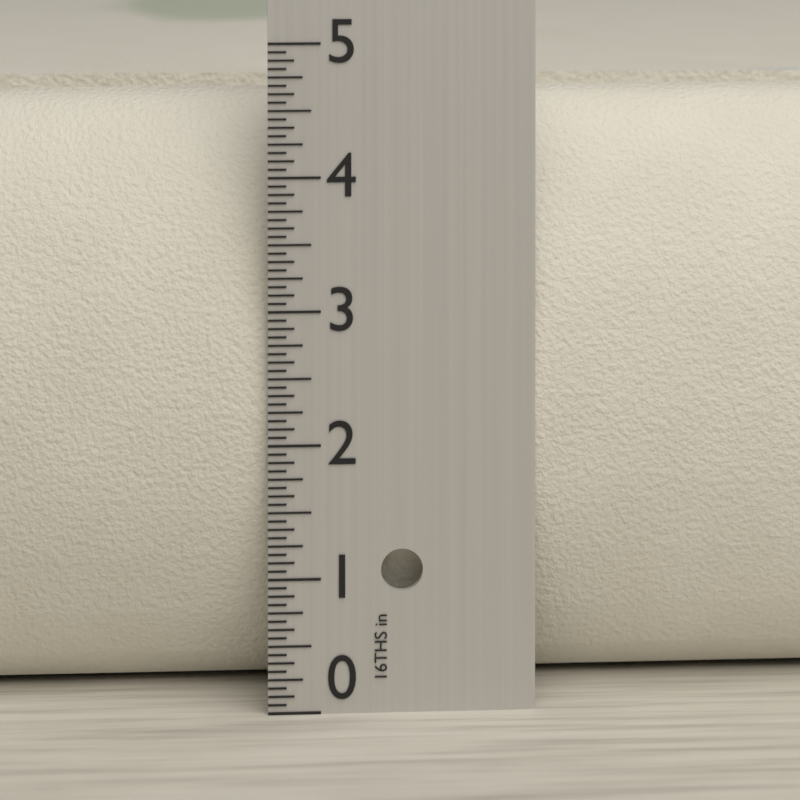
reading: 4.5625 in
